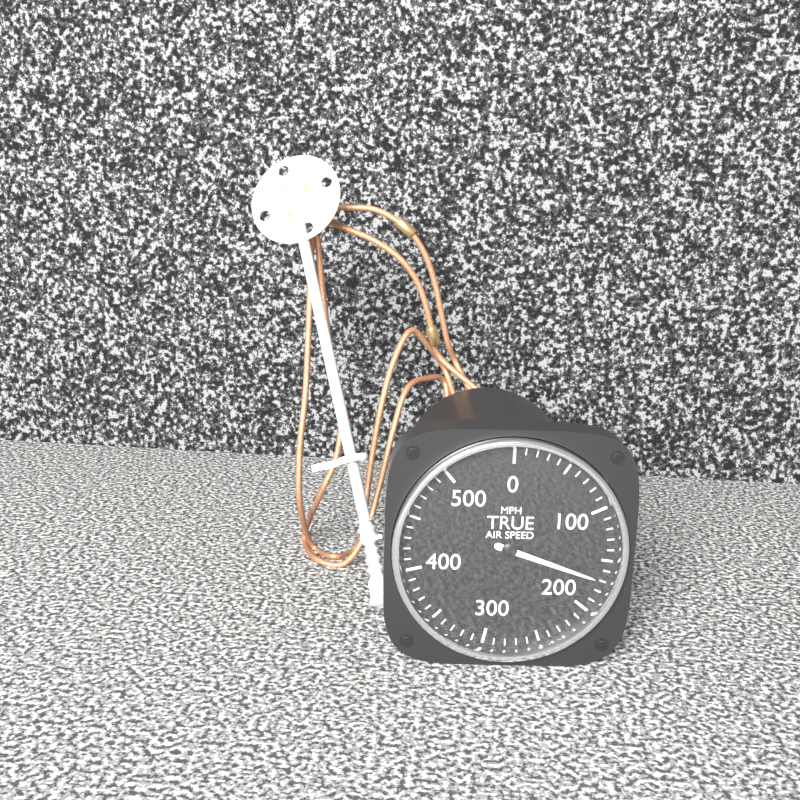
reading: 170 MPH
